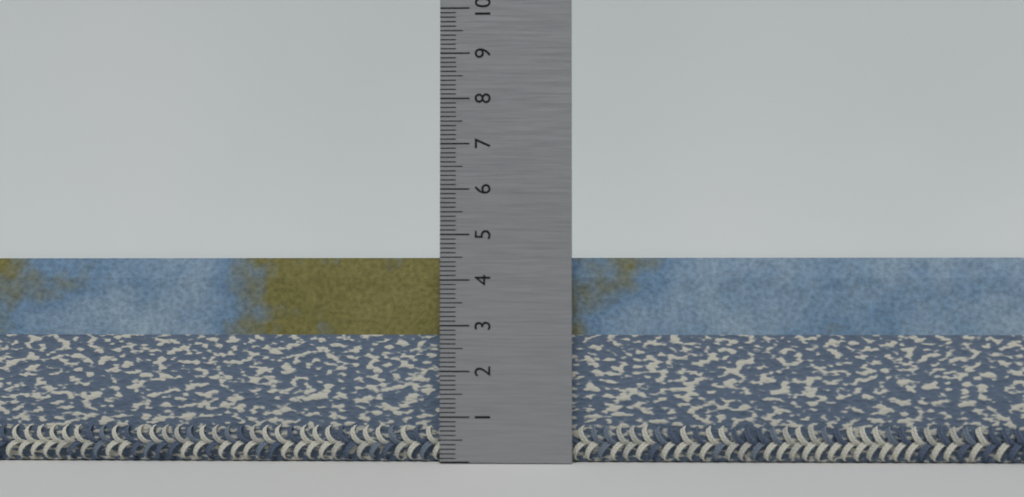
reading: 4.5 (no unit)
